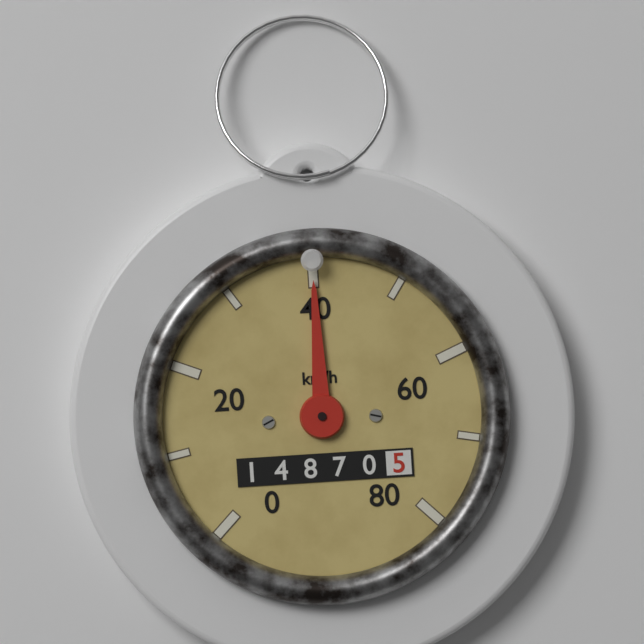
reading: 40 km/h
